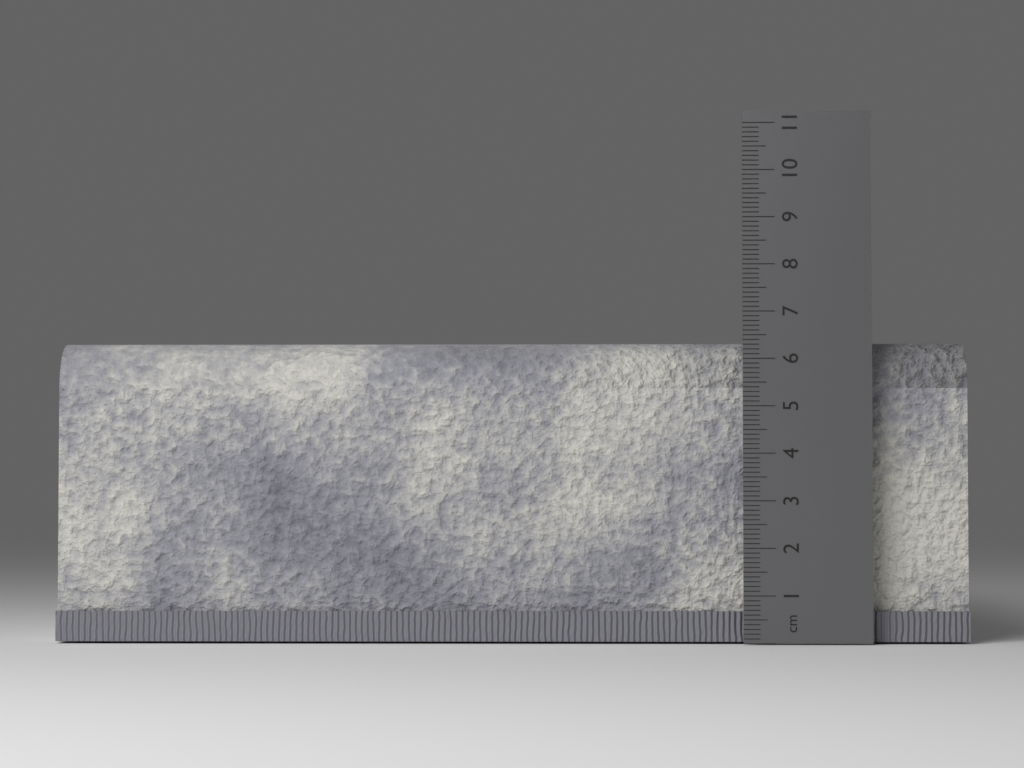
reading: 6.4 cm
